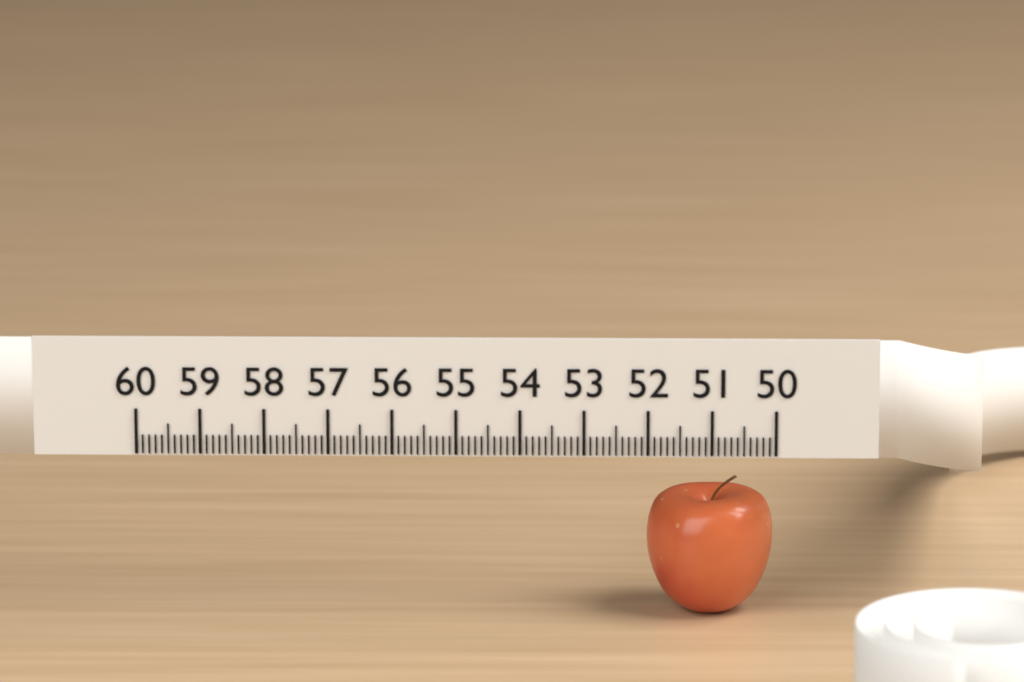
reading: 52.0 (no unit)
